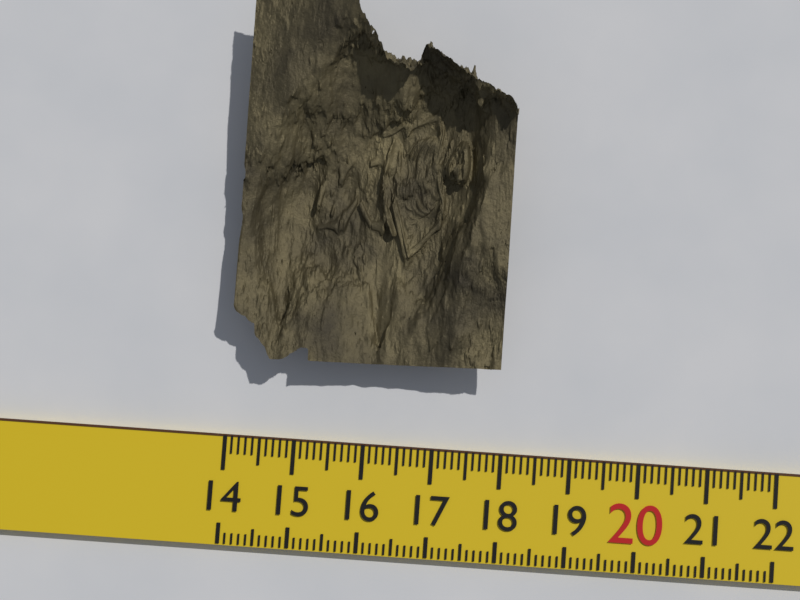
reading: 17.9 (no unit)
